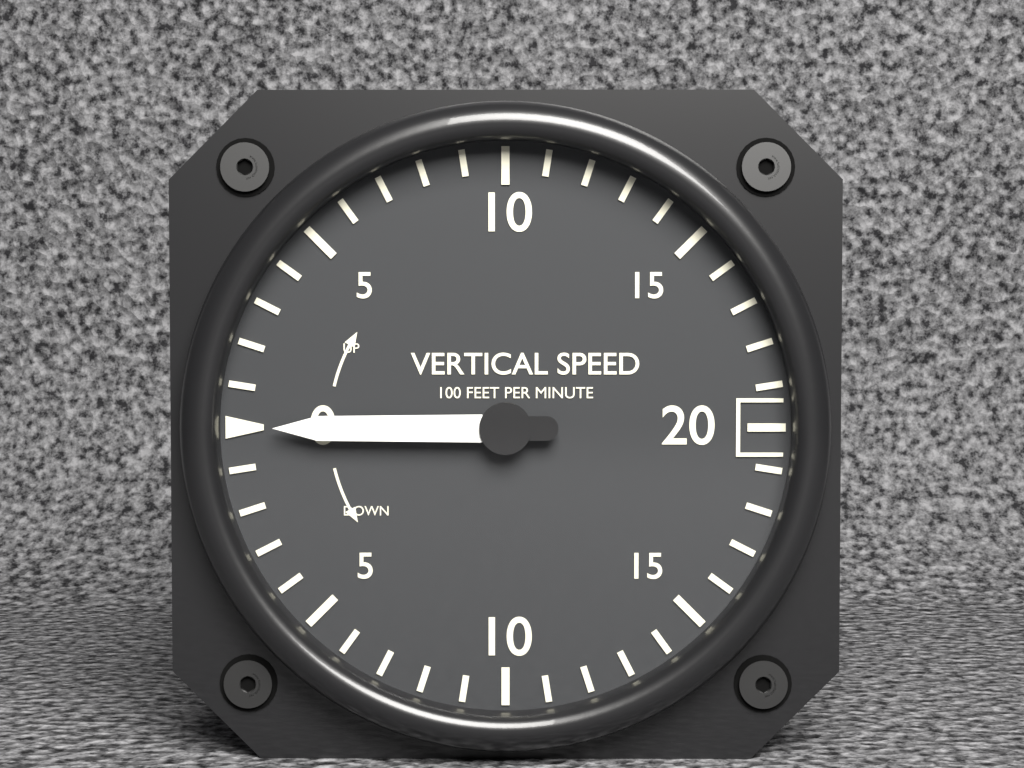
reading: 0 ft/min
